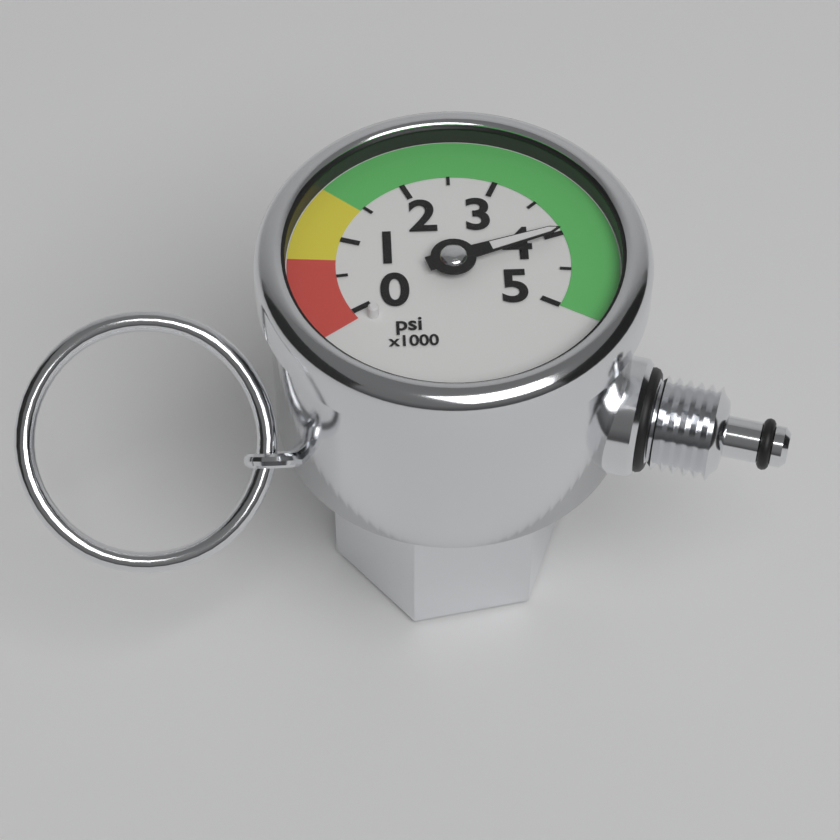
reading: 4000 psi
